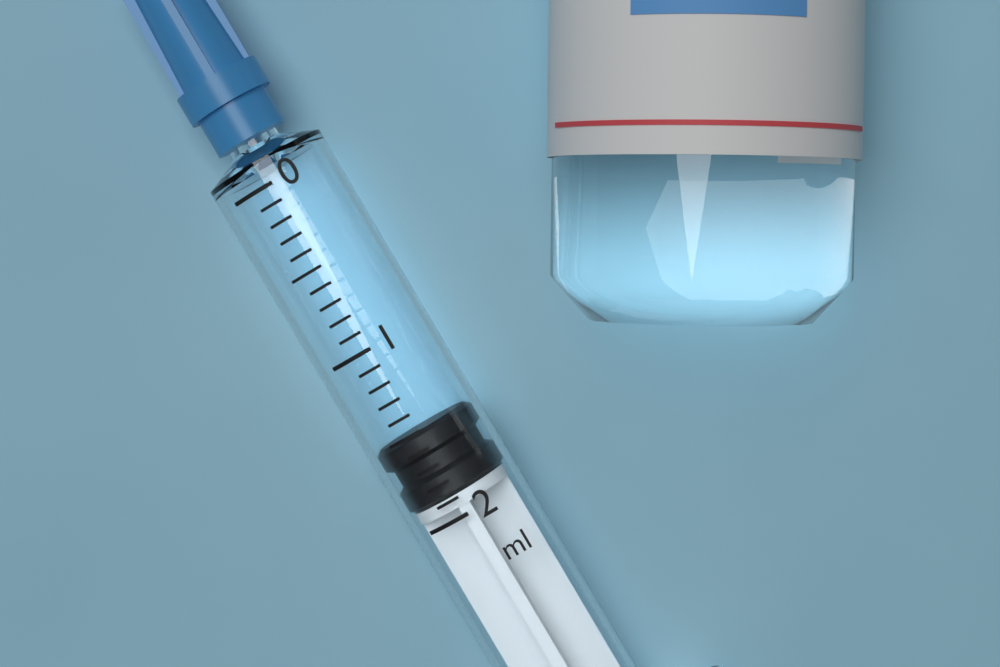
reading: 1.5 ml
